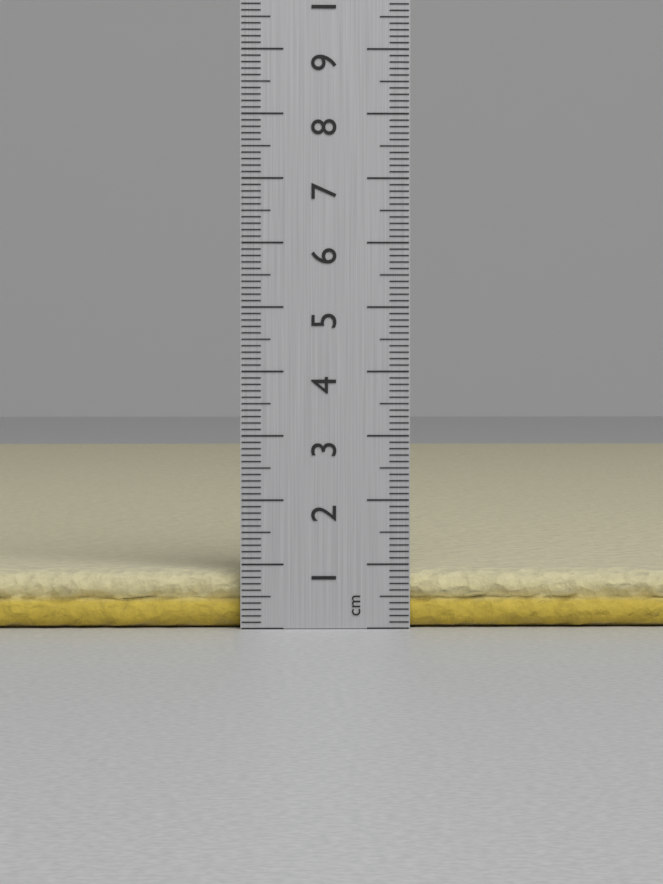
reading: 0.9 cm
